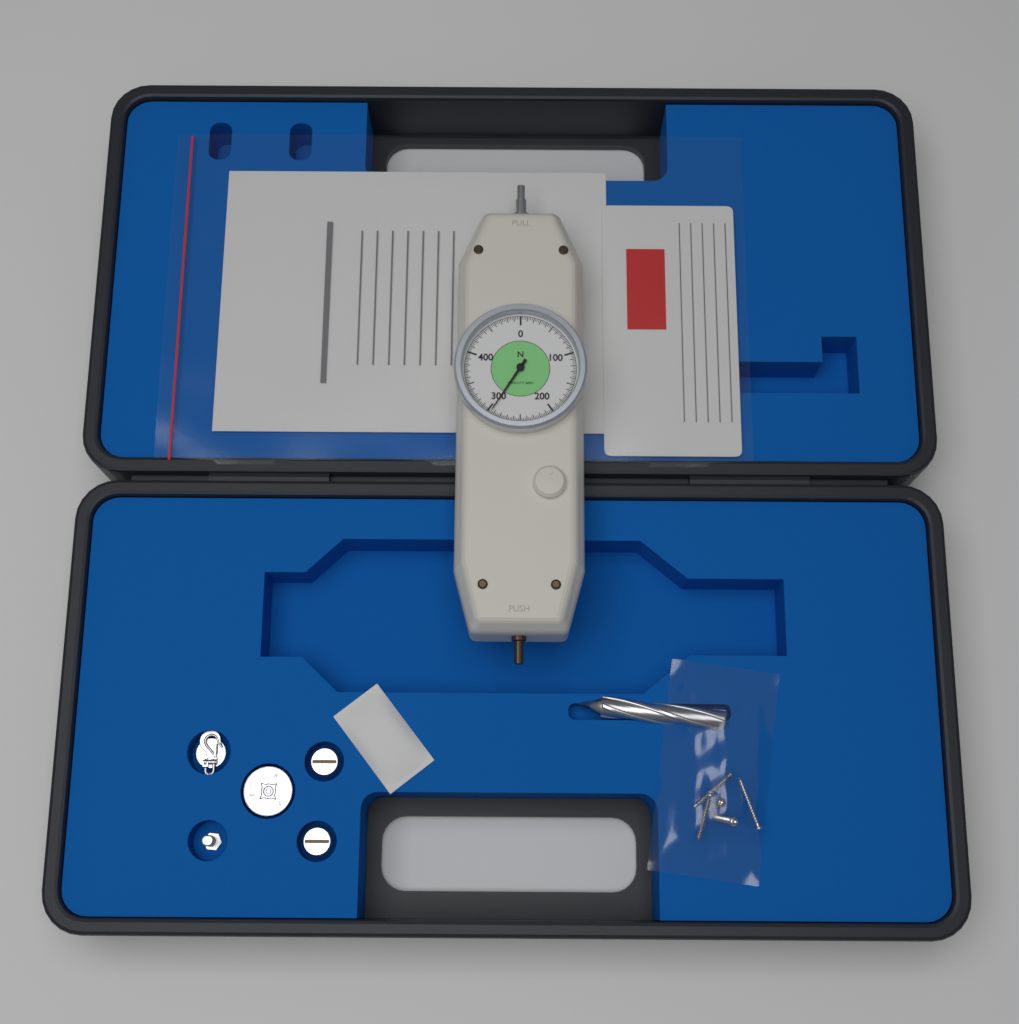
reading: 295.0 N
